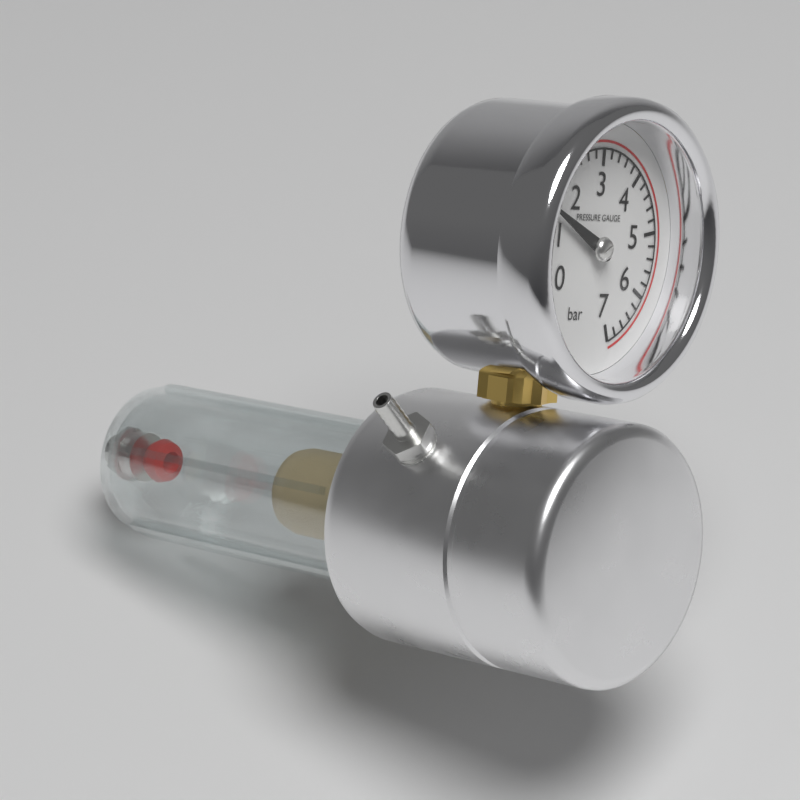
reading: 1.4 bar
